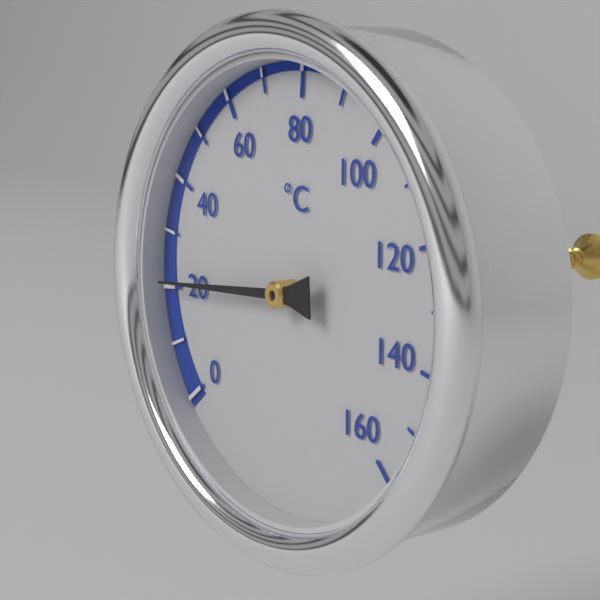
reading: 21 °C
